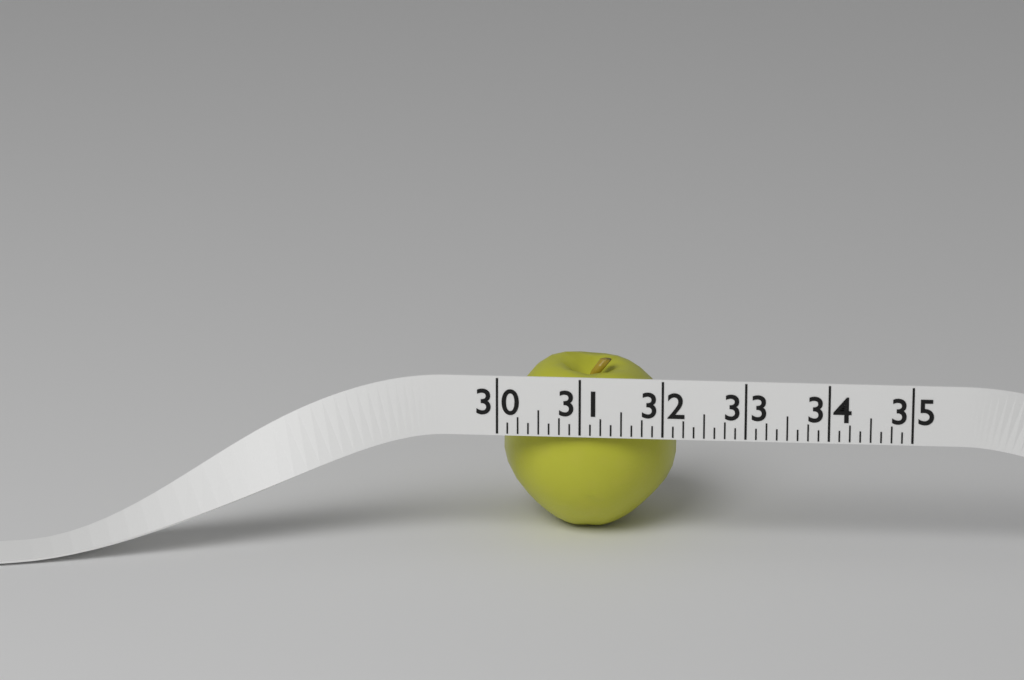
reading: 32.125 (no unit)
